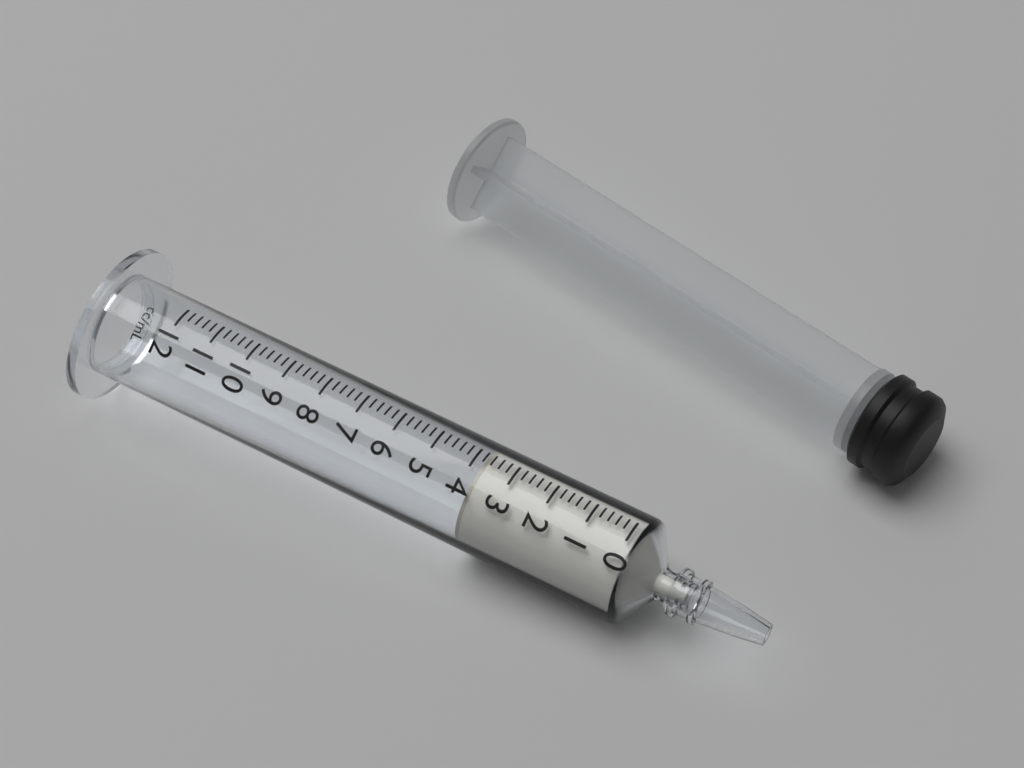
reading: 3.8 ml
